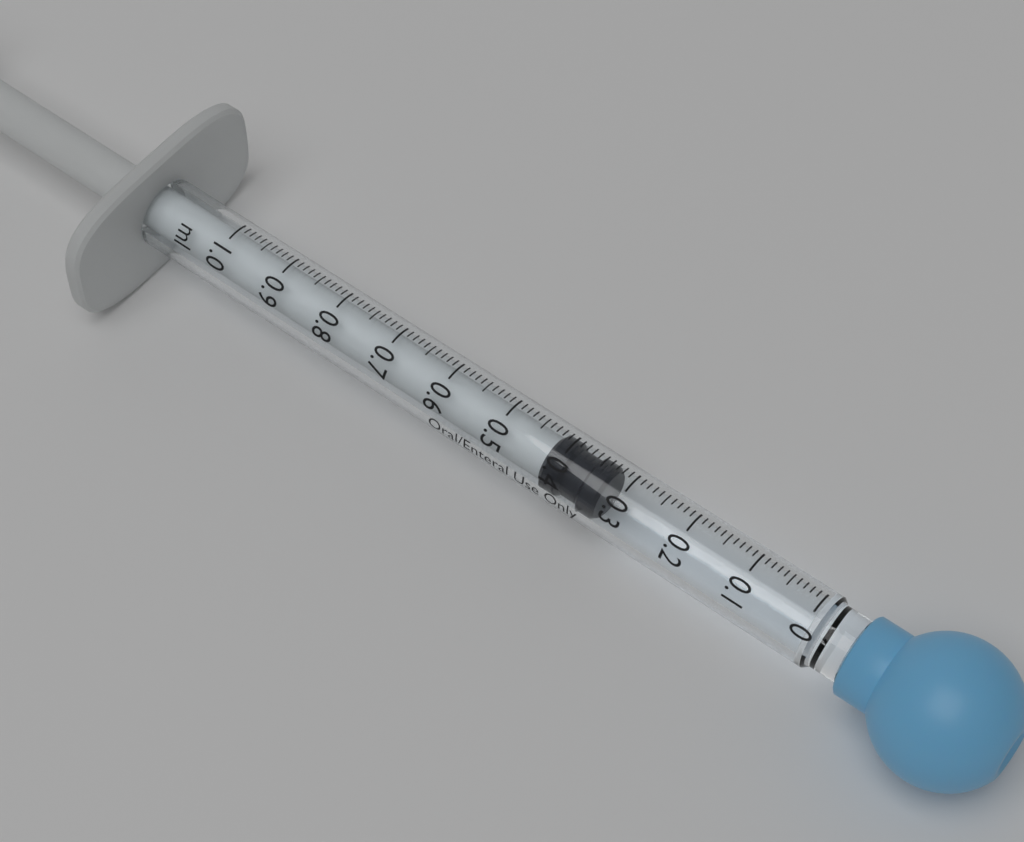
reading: 0.33 ml
